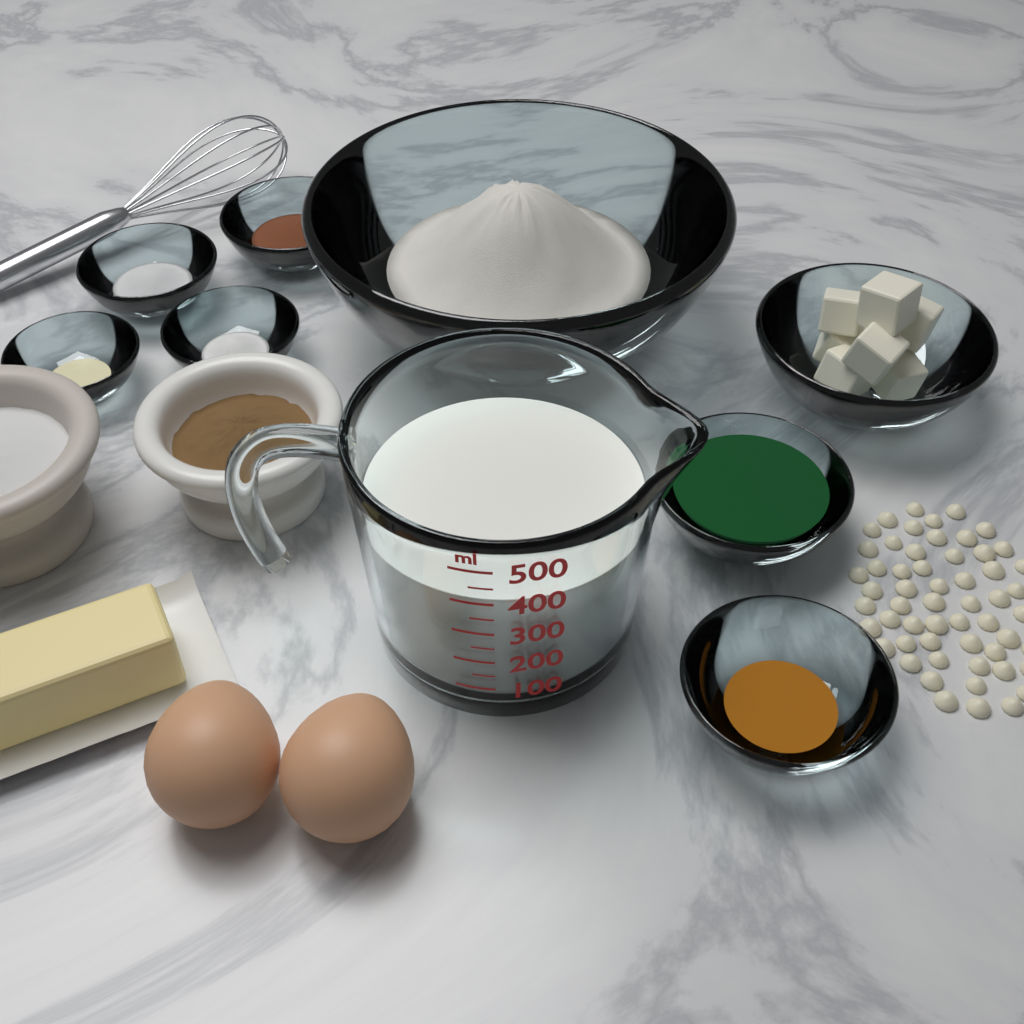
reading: 400 ml
